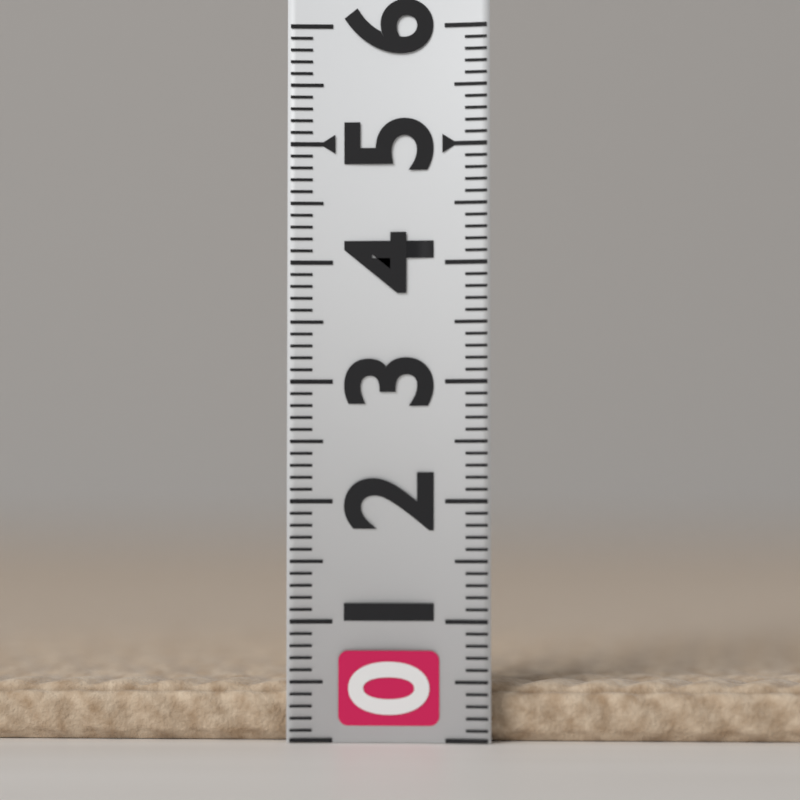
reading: 0.5 (no unit)
